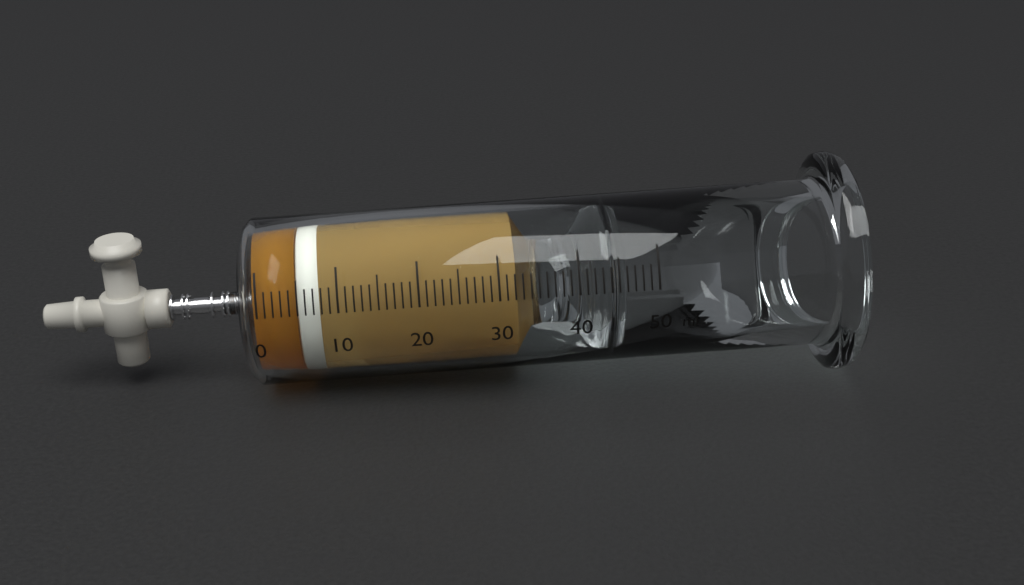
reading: 5 ml
